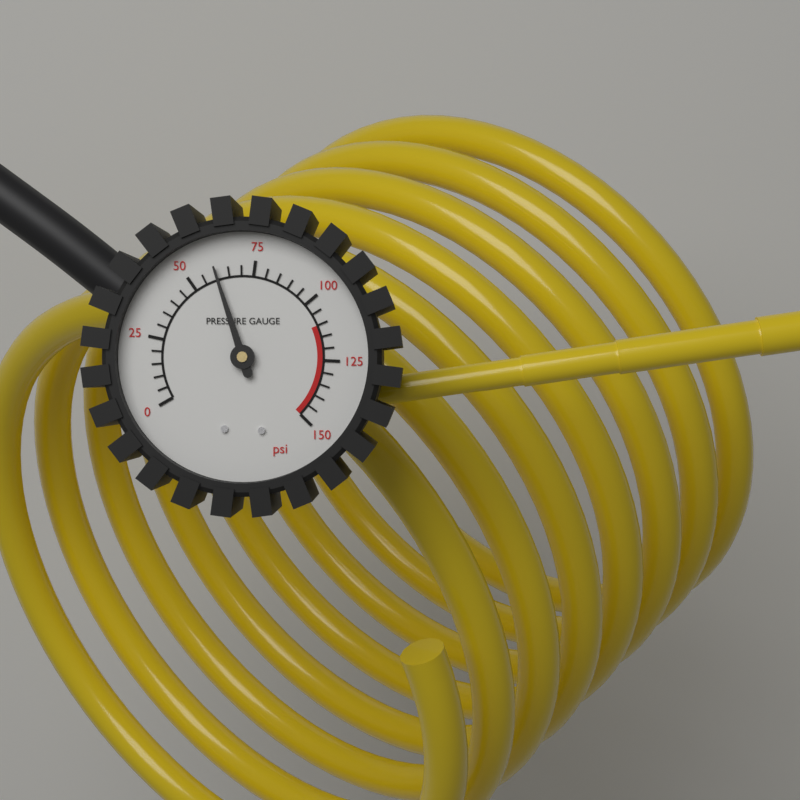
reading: 60 psi
